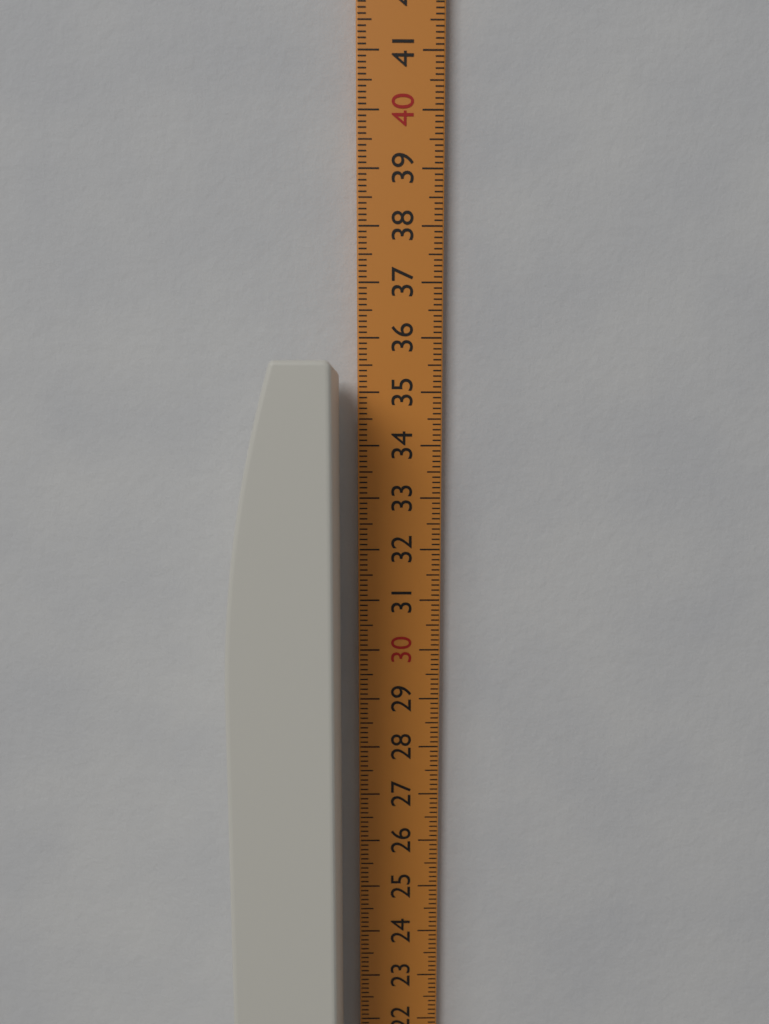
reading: 35.4 cm
